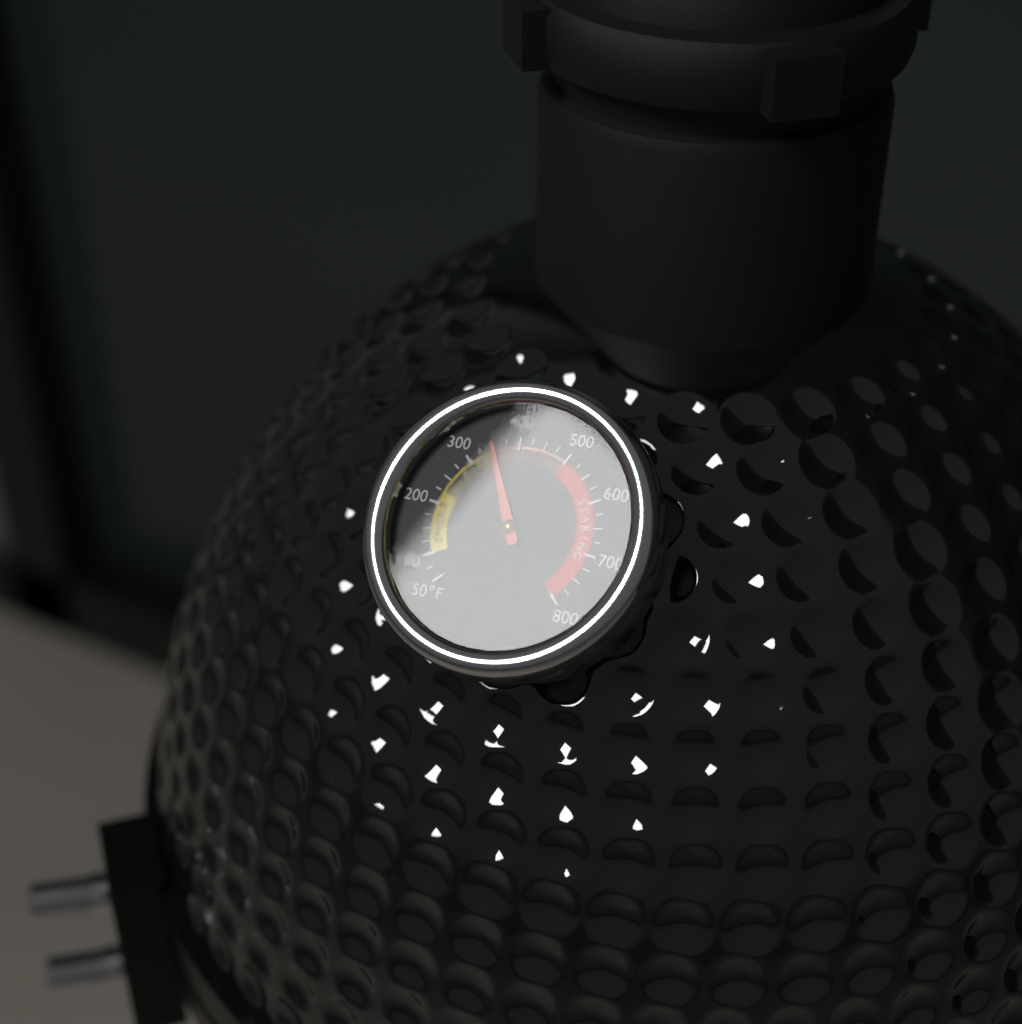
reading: 350 °F
